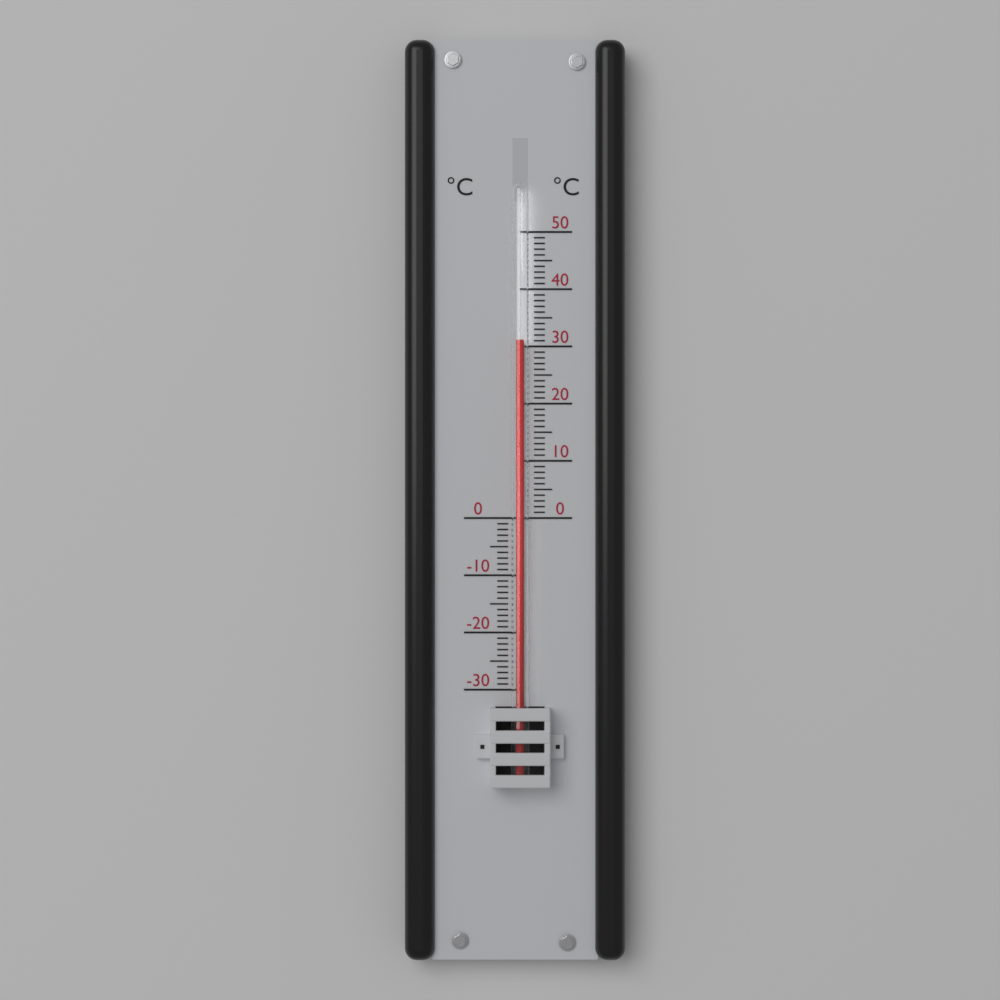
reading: 31 °C
